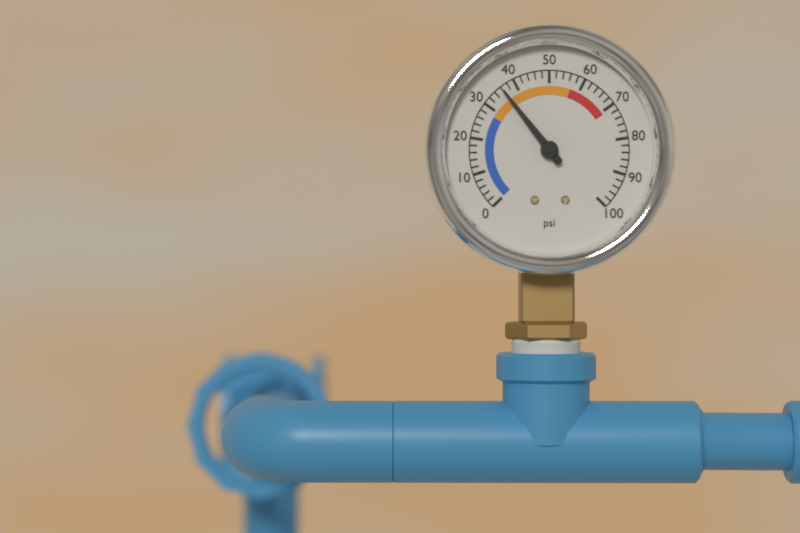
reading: 36 psi
